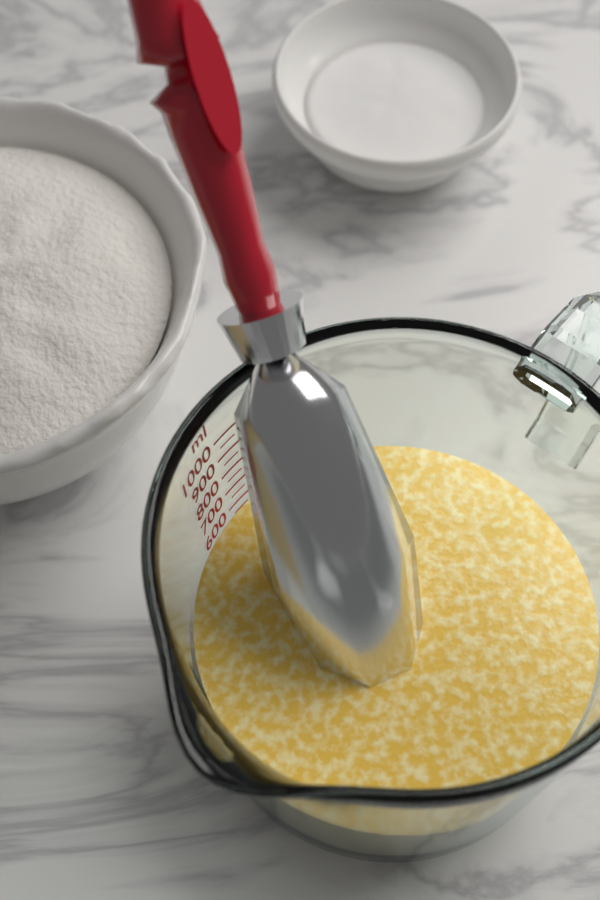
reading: 550 ml
